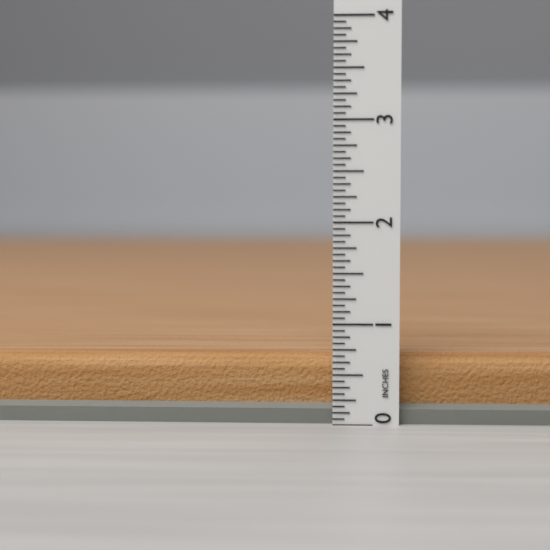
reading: 0.6875 in
